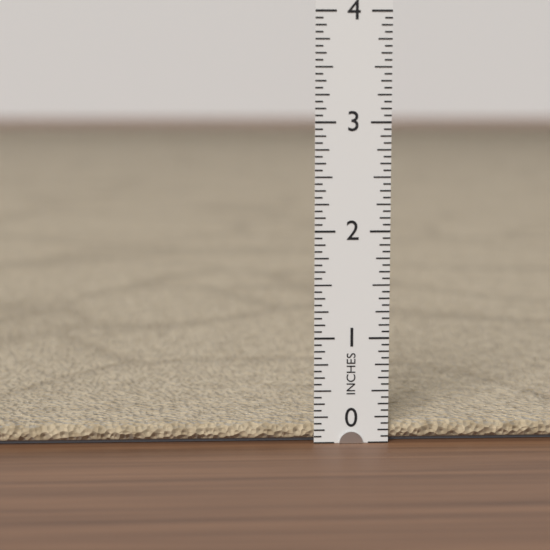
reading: 0.1875 in
